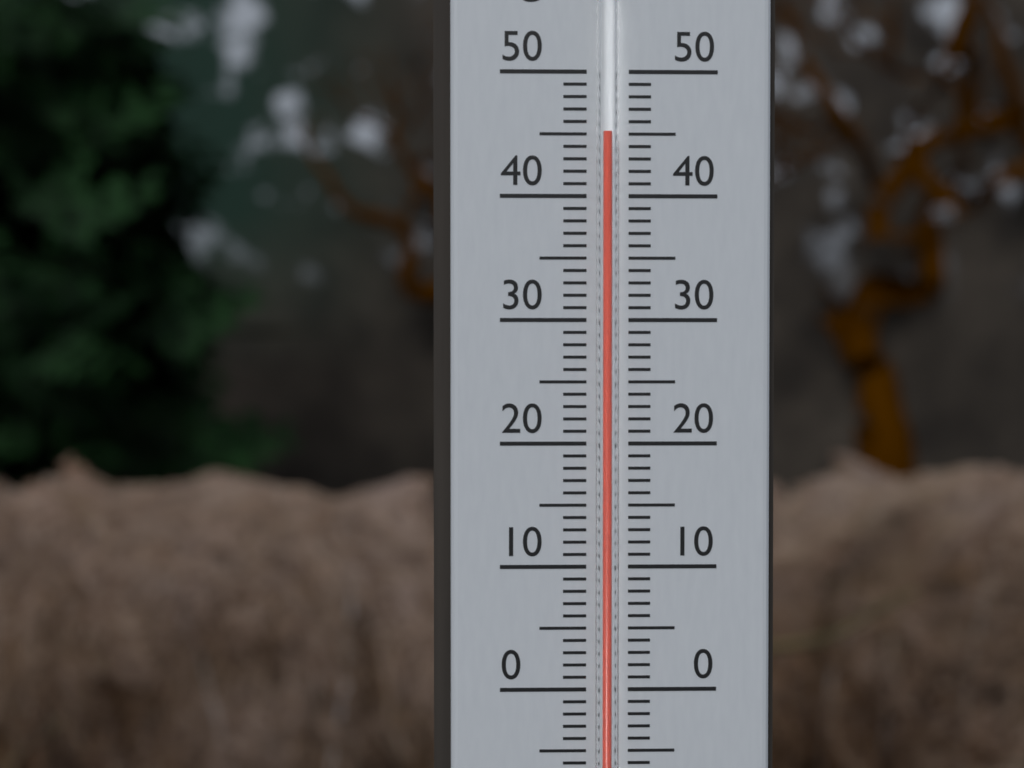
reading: 45 °C
